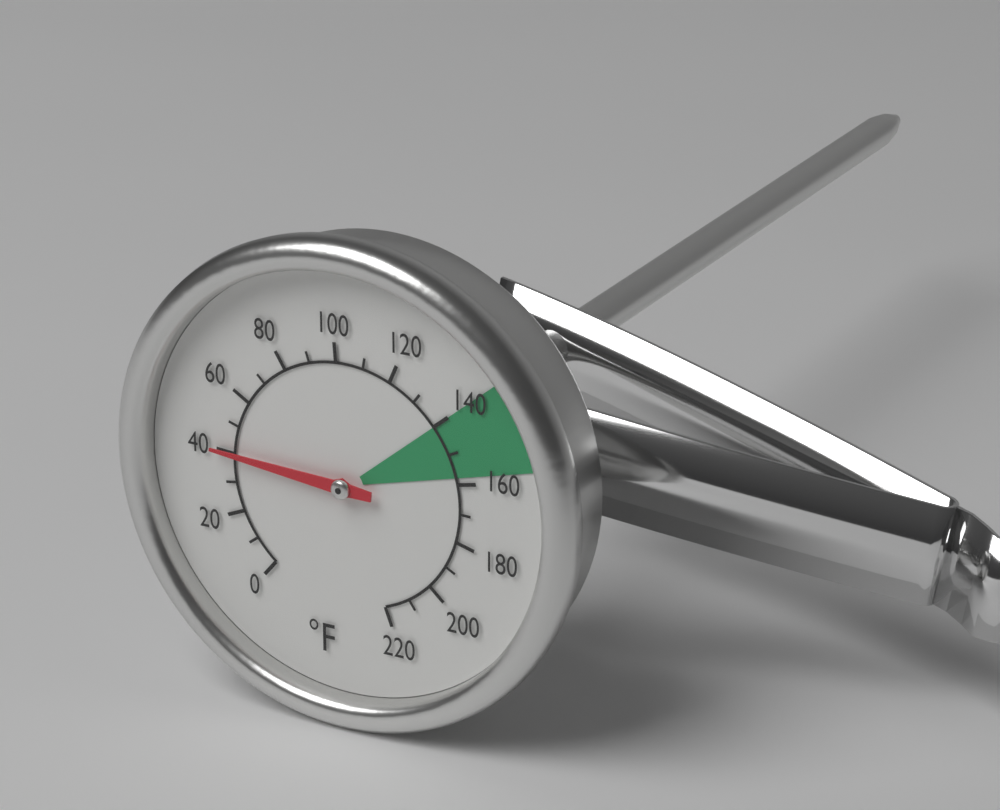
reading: 40 °F
